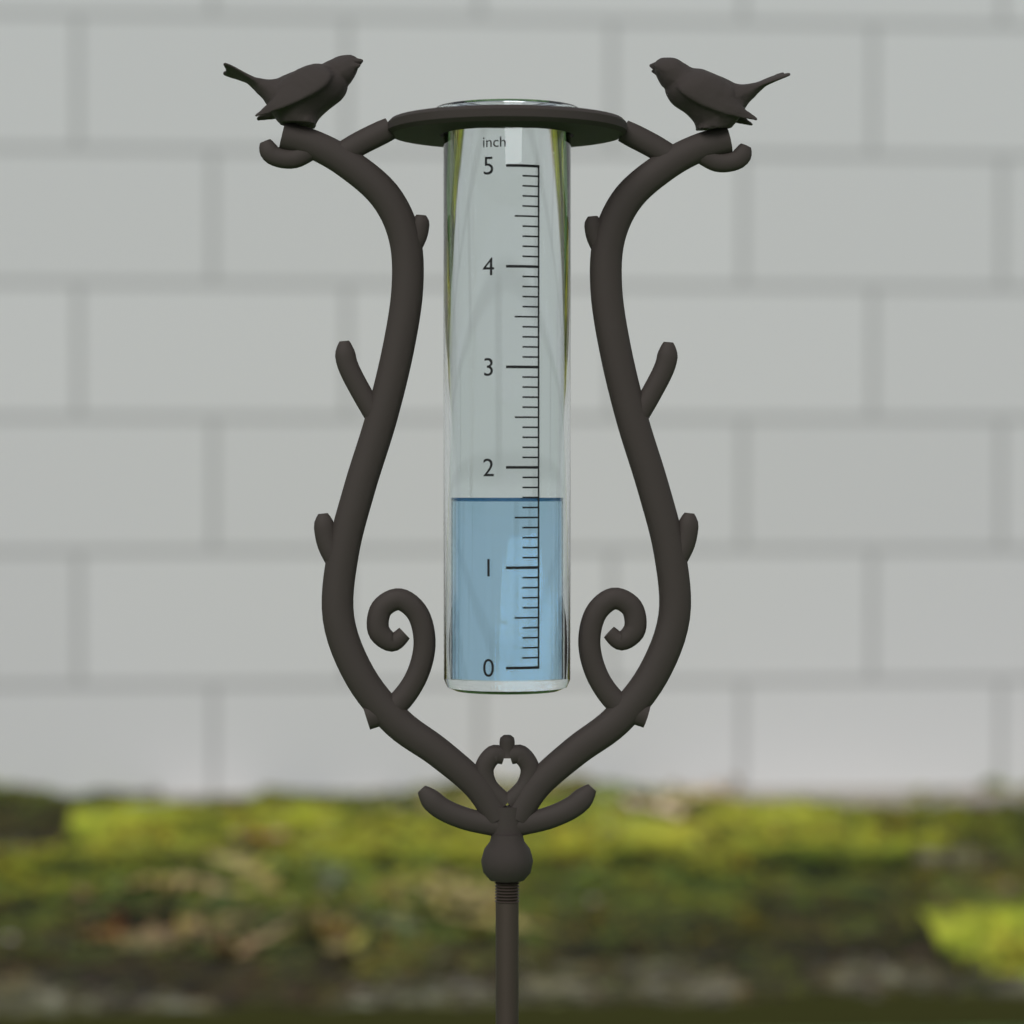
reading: 1.7 inch
